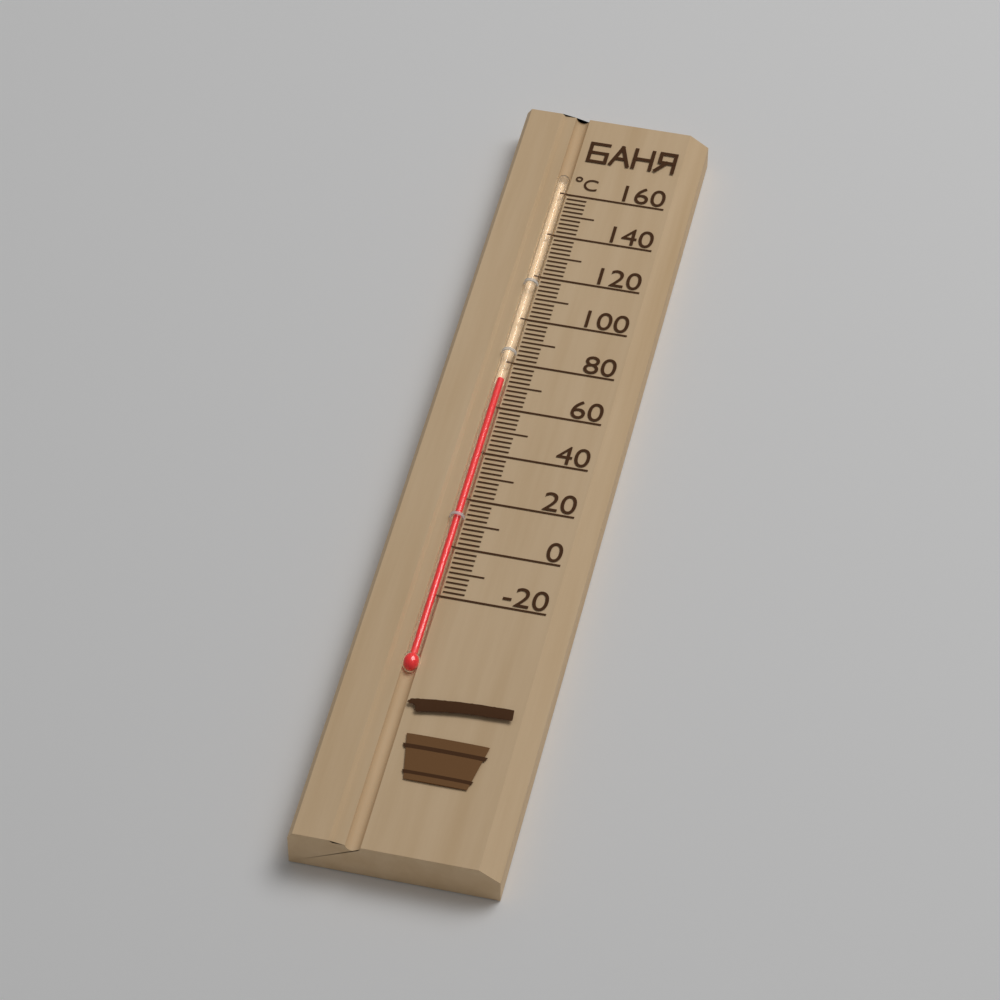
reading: 72 °C
